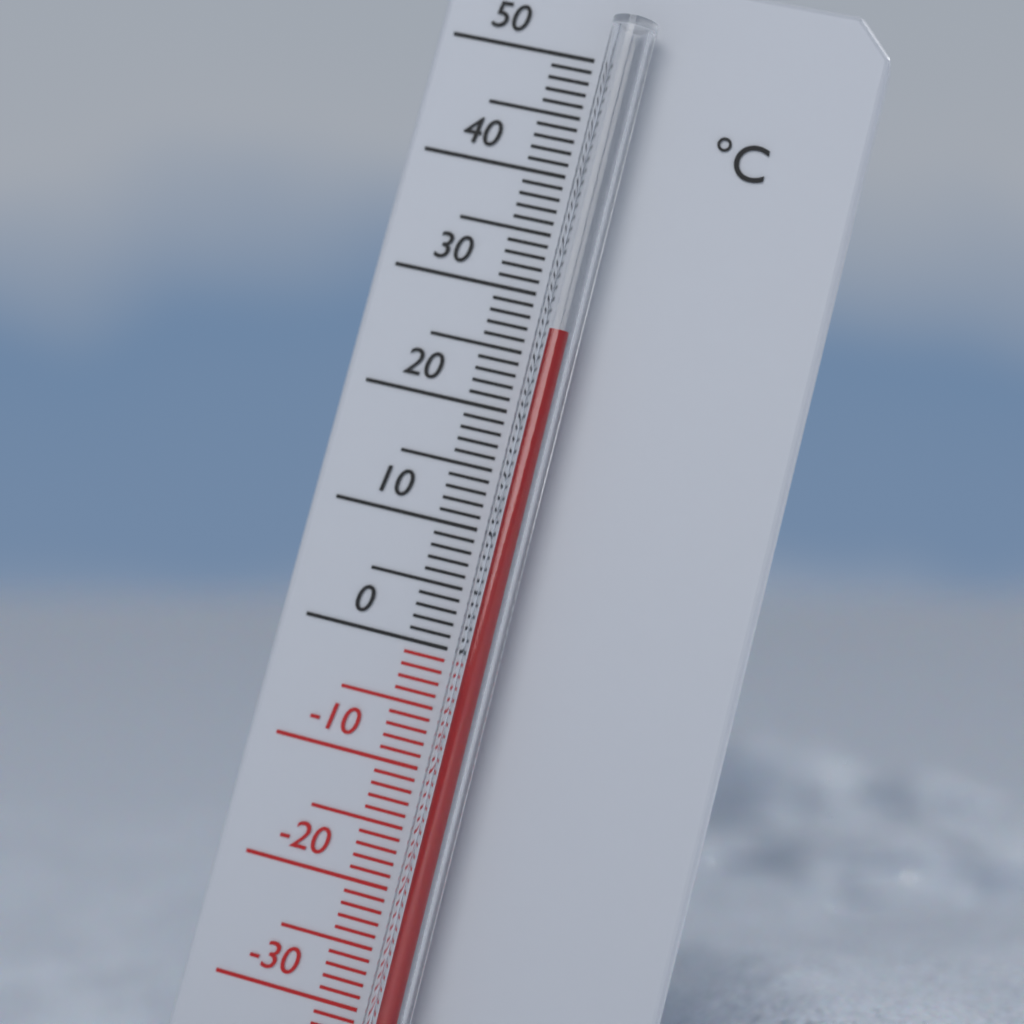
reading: 27 °C
